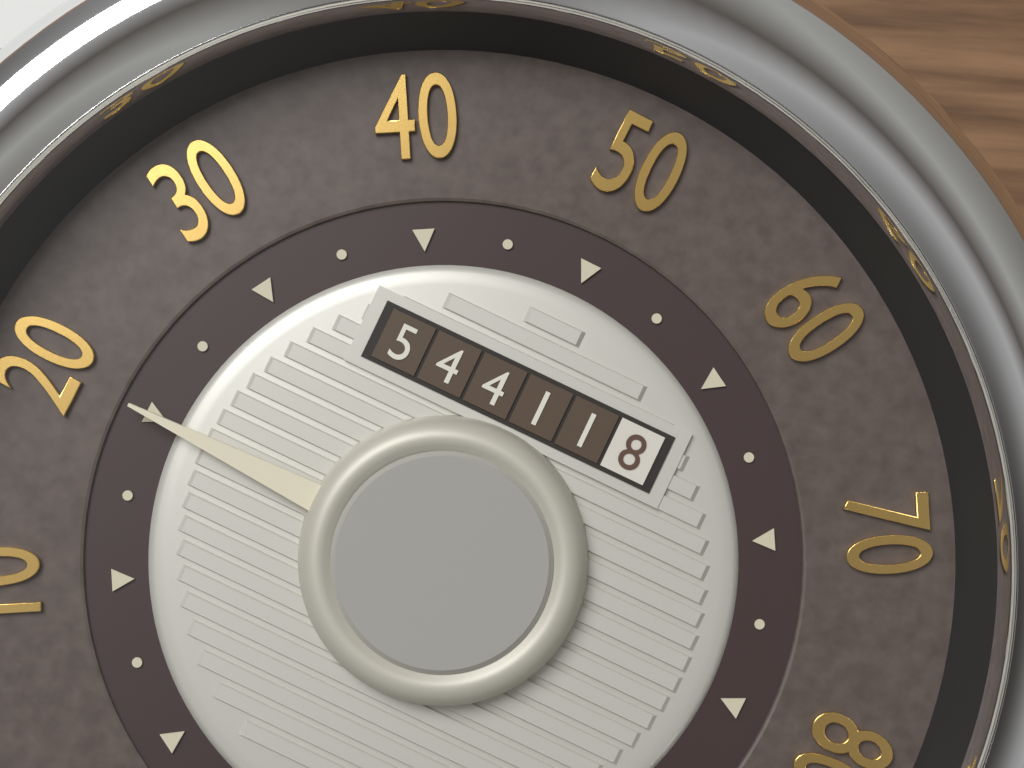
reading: 20 mph
